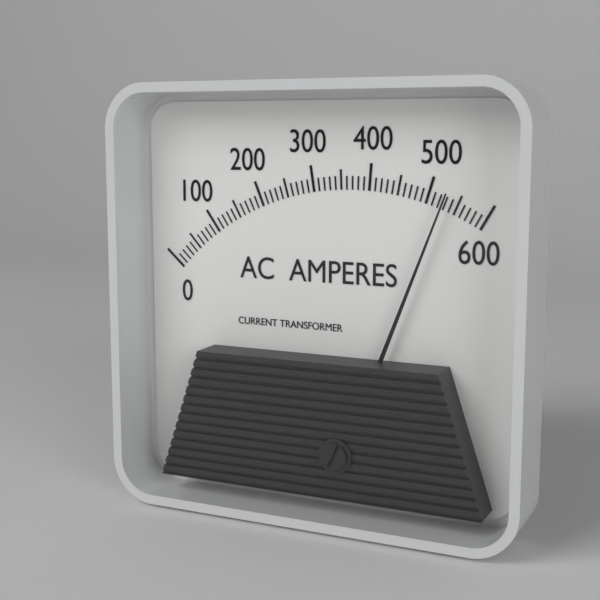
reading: 530 A
